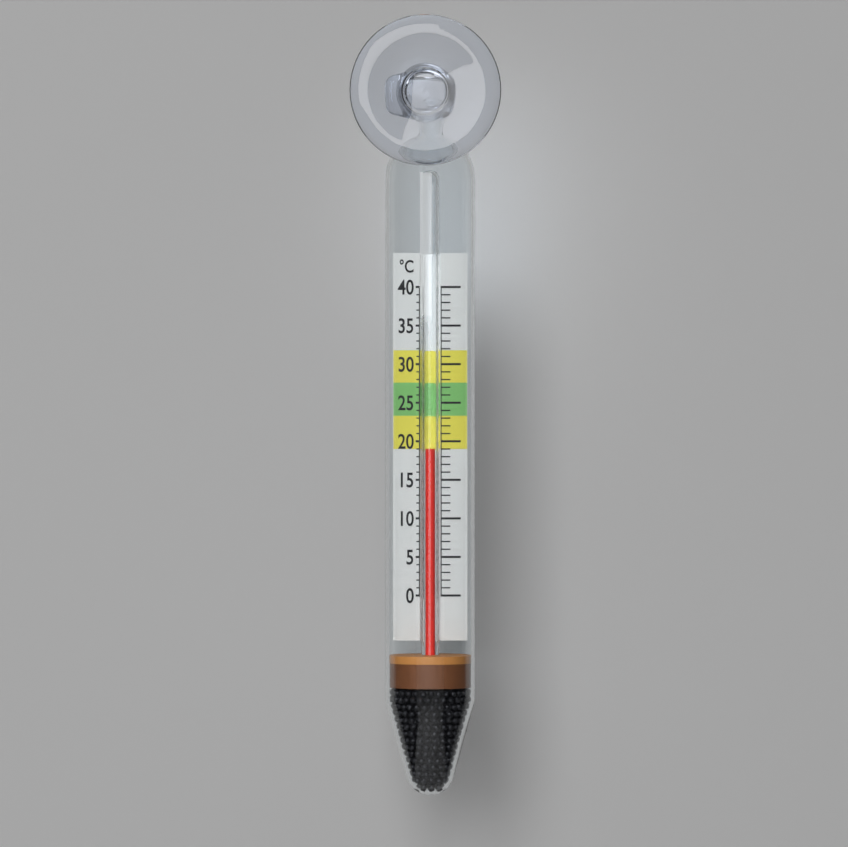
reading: 19 °C
